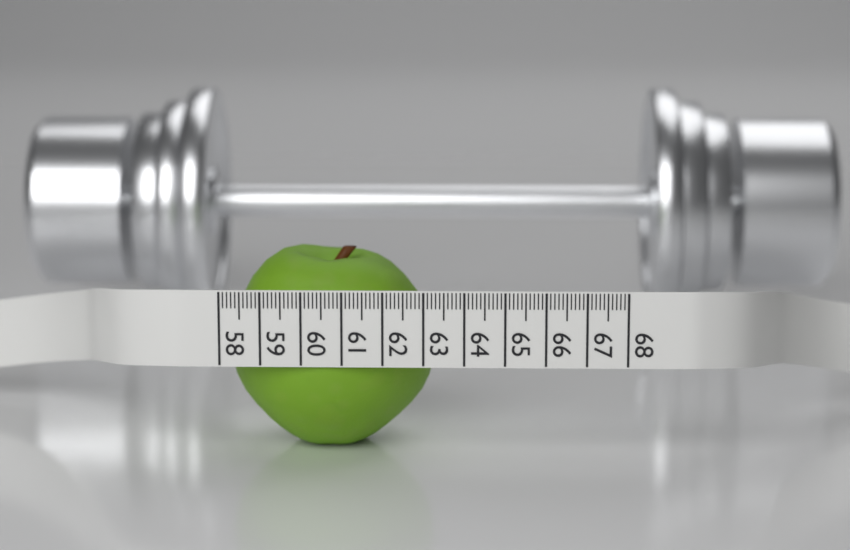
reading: 63.2 (no unit)
